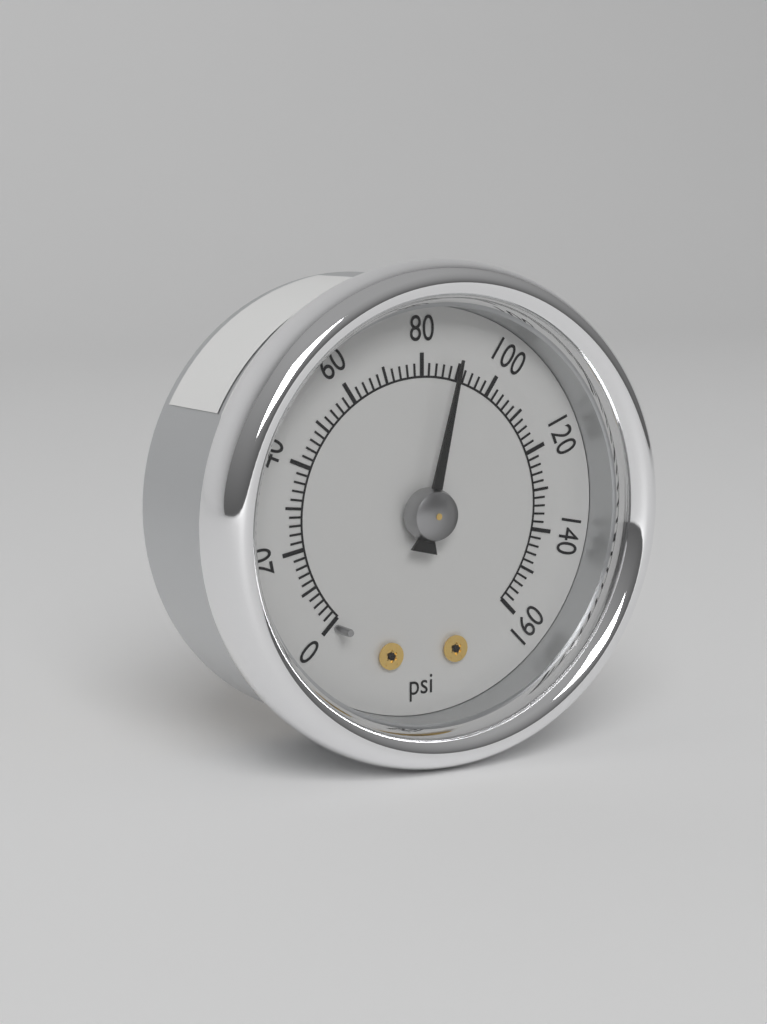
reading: 88 psi
